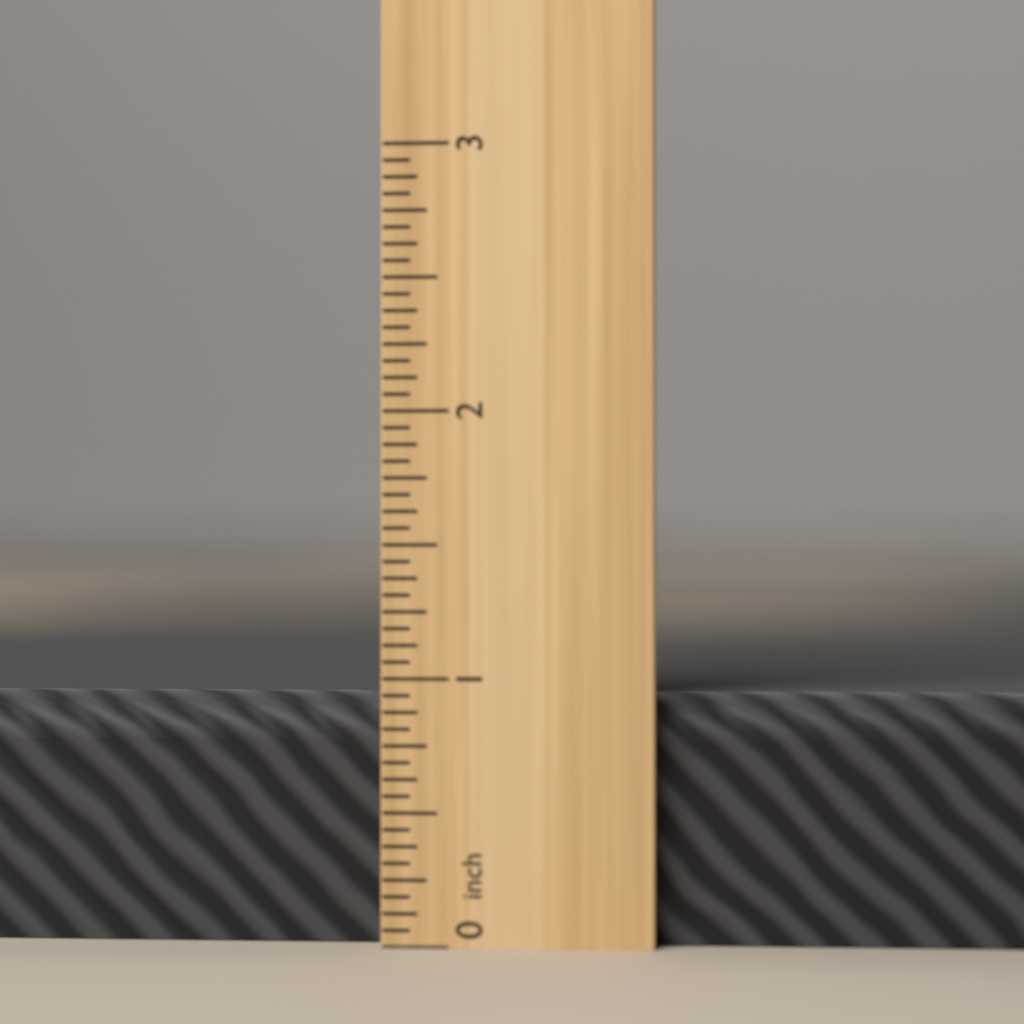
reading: 0.9375 inch
